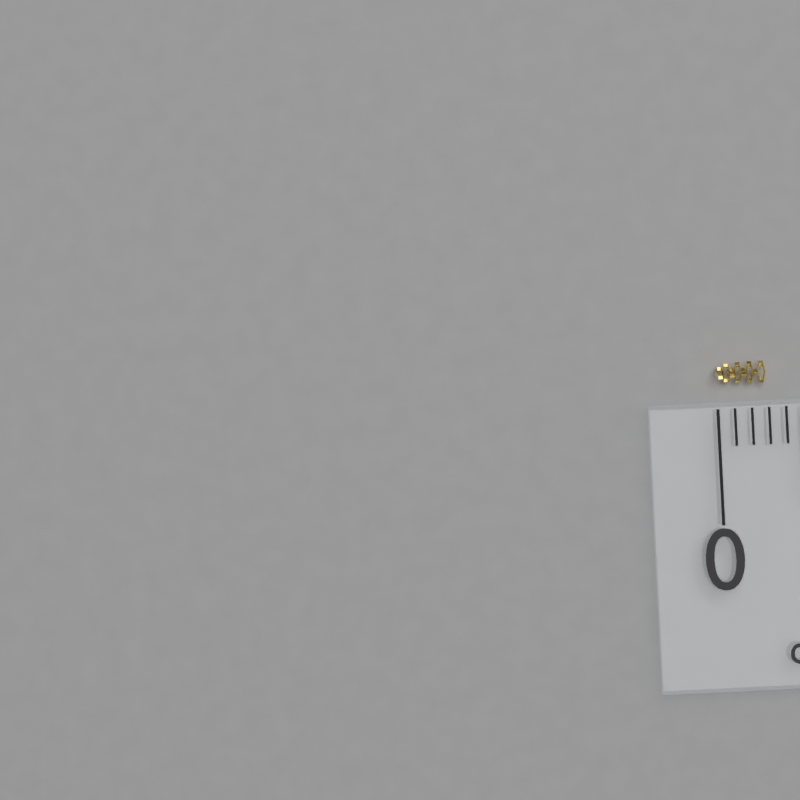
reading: 0.3 cm
